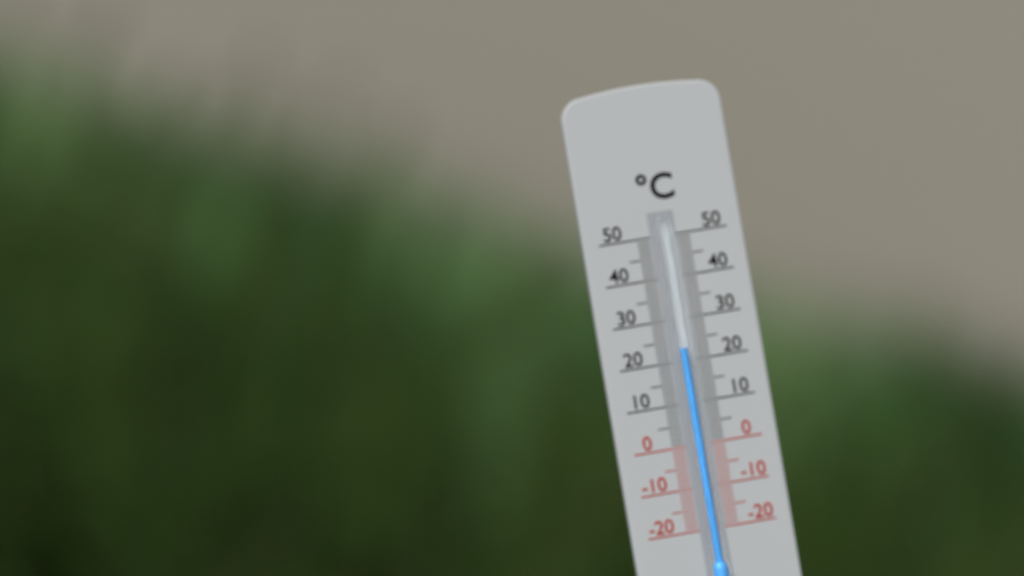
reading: 23 °C
